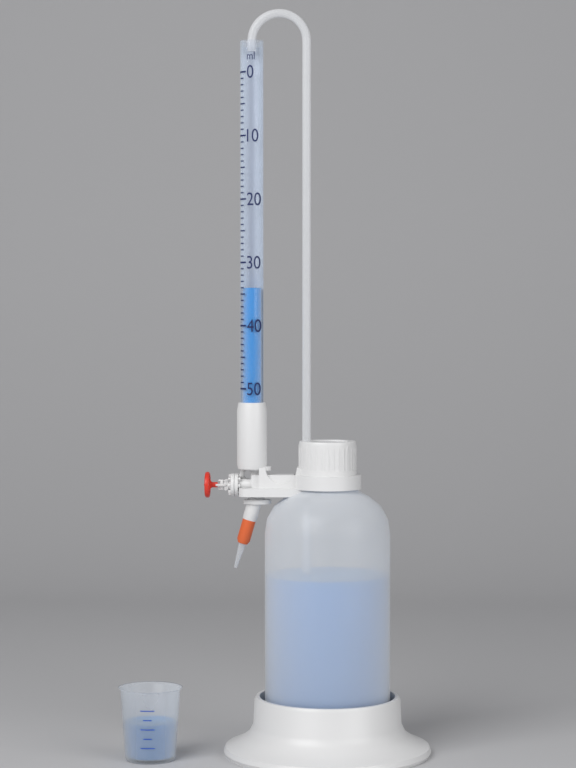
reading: 34 ml
